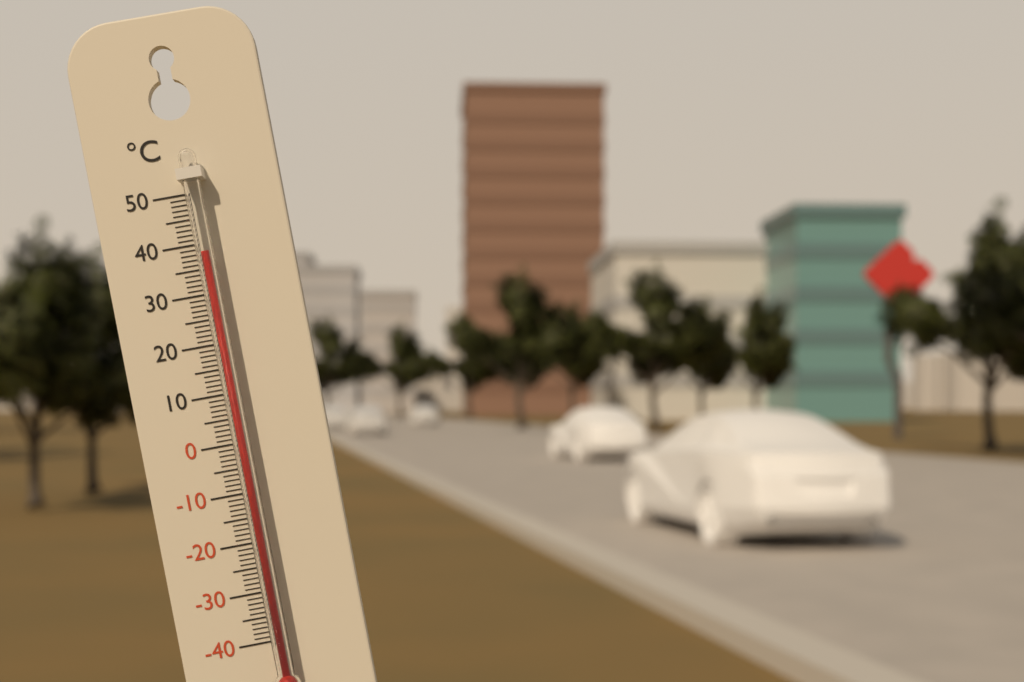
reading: 38 °C
